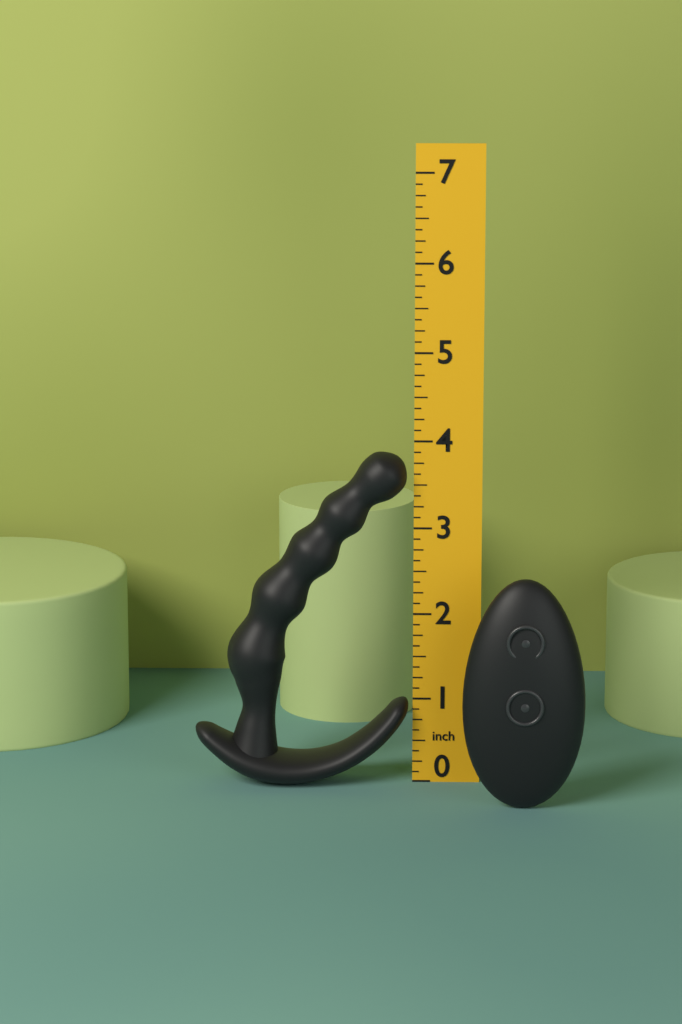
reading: 3.875 in
